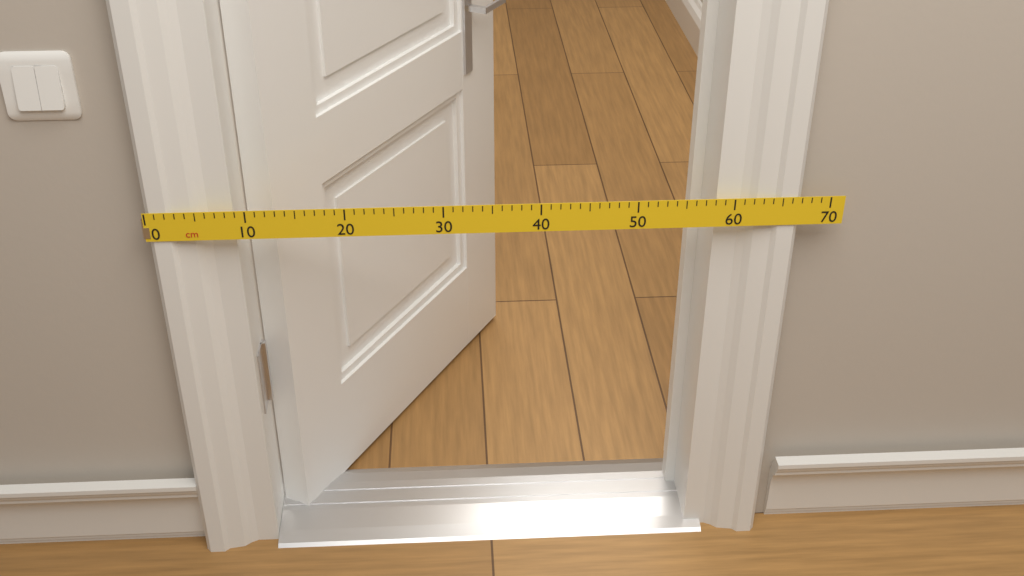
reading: 67 cm
